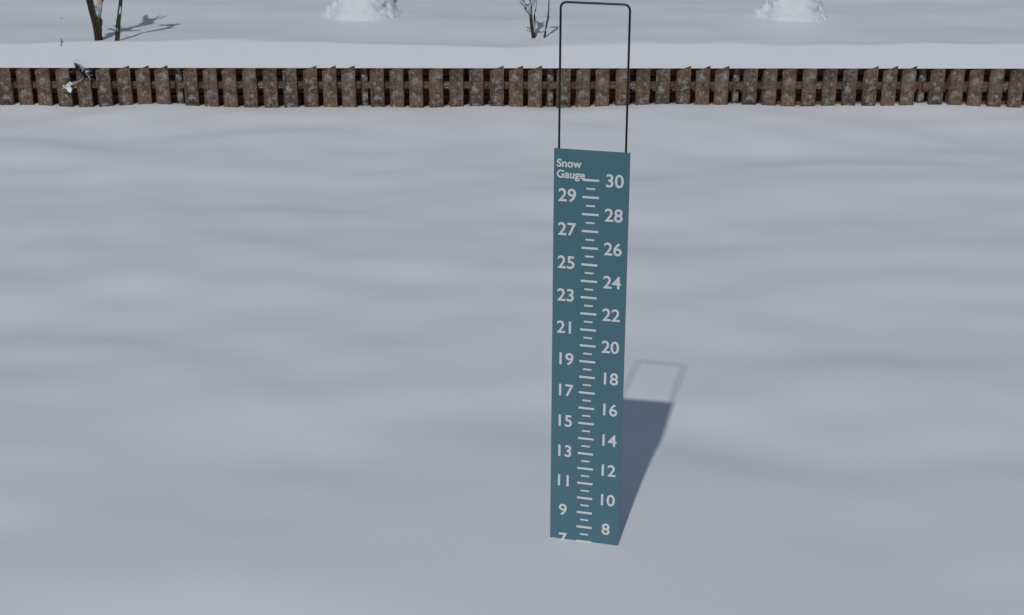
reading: 7.0 (no unit)
